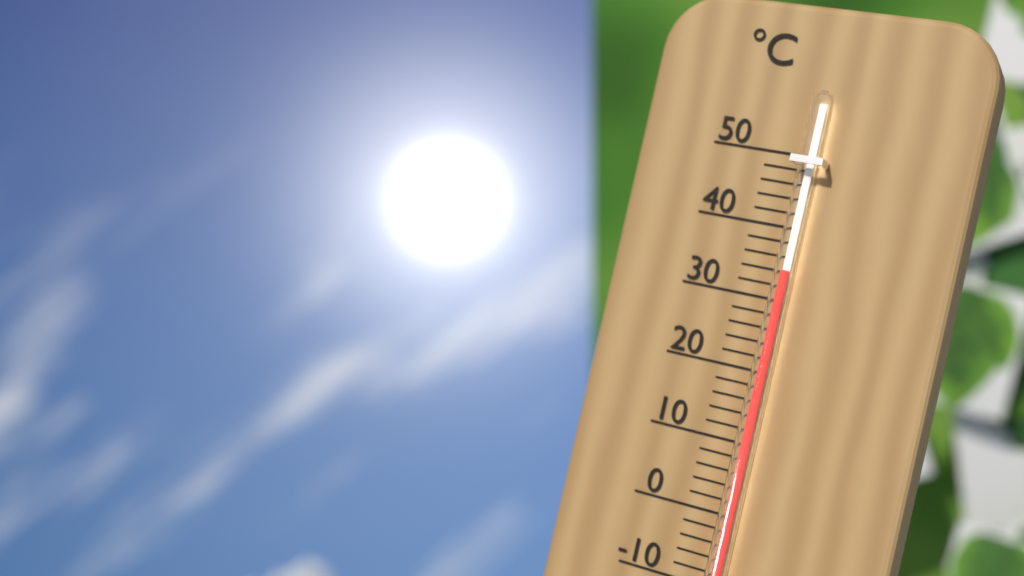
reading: 34 °C
